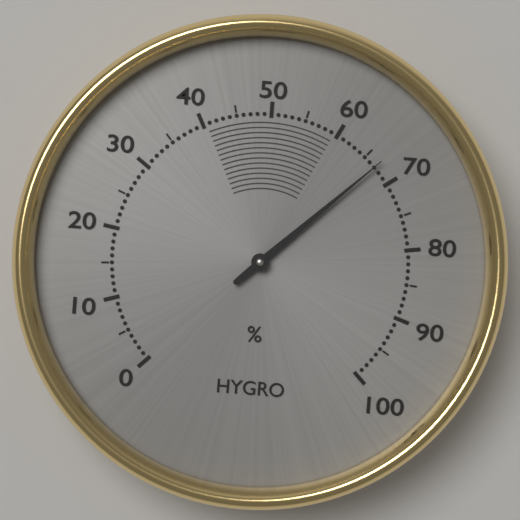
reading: 67 %
